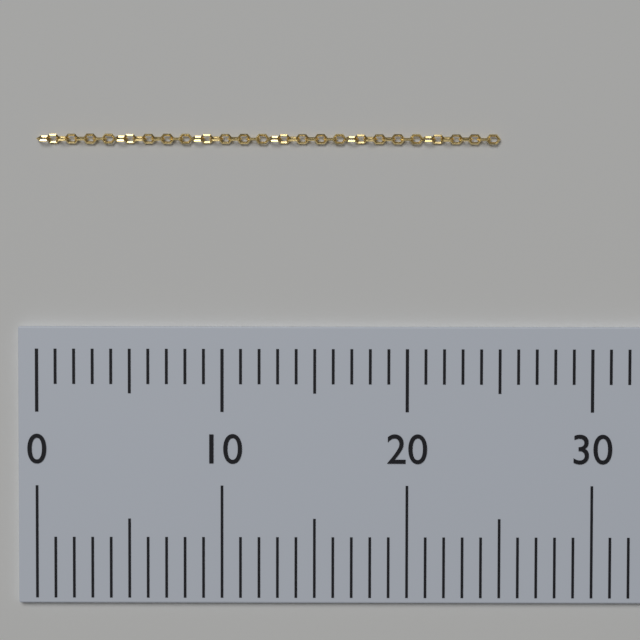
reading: 25 (no unit)
